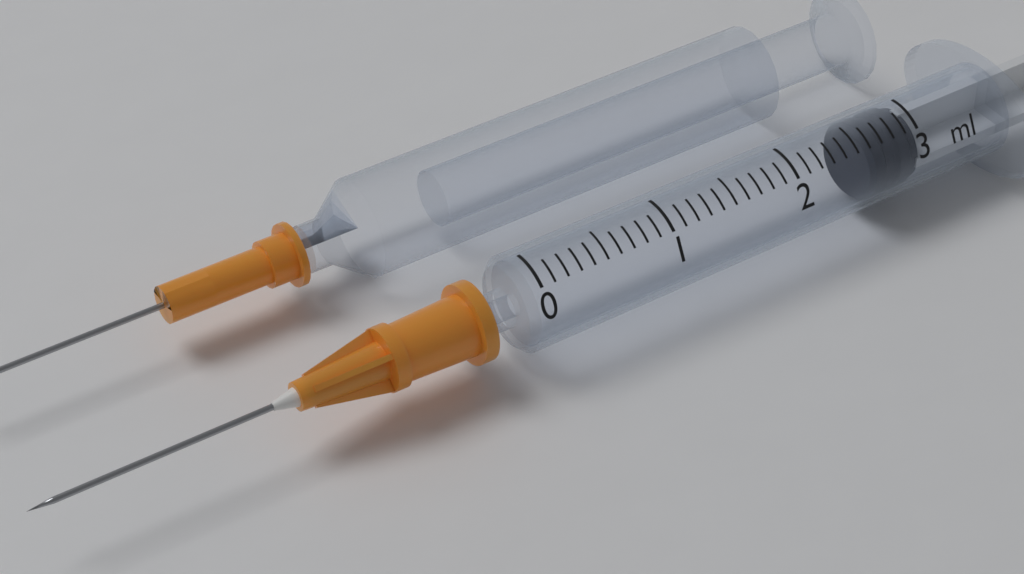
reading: 2.6 ml
